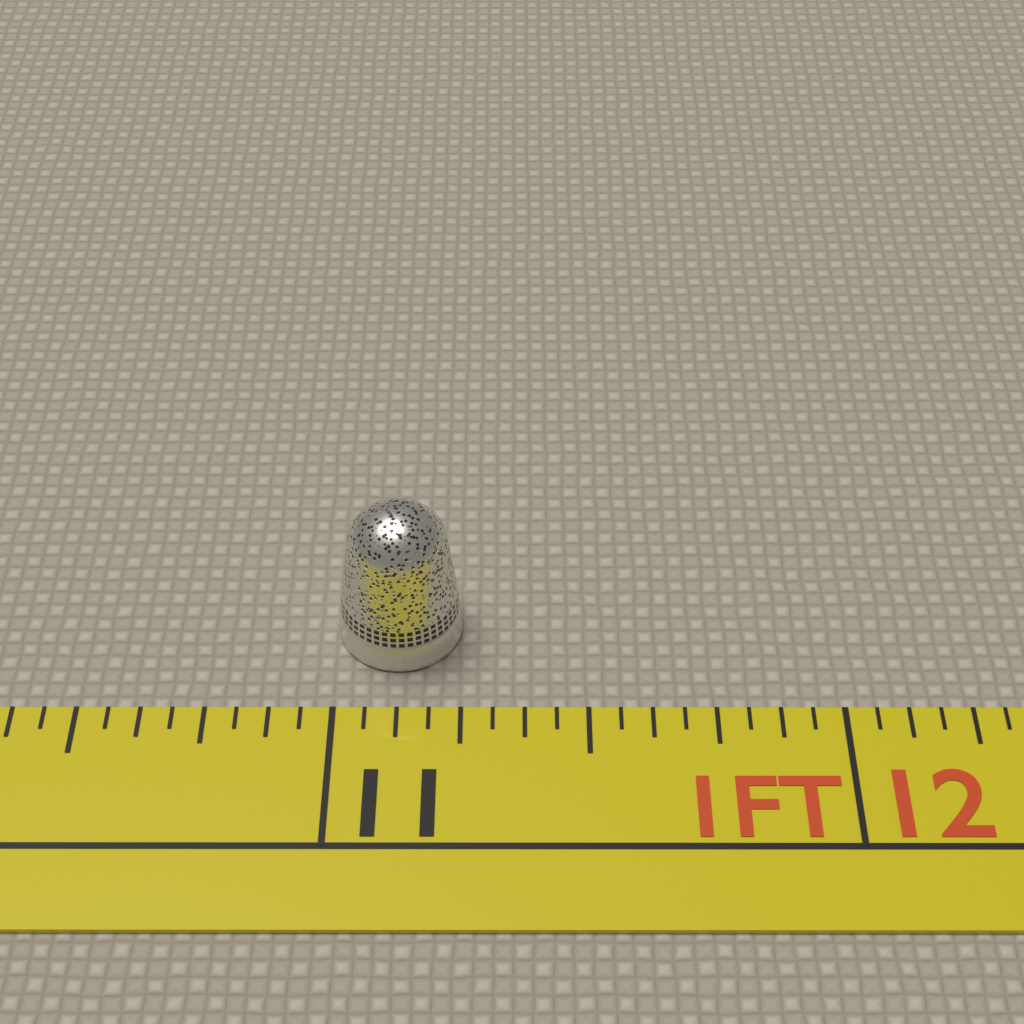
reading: 11.2500 in
